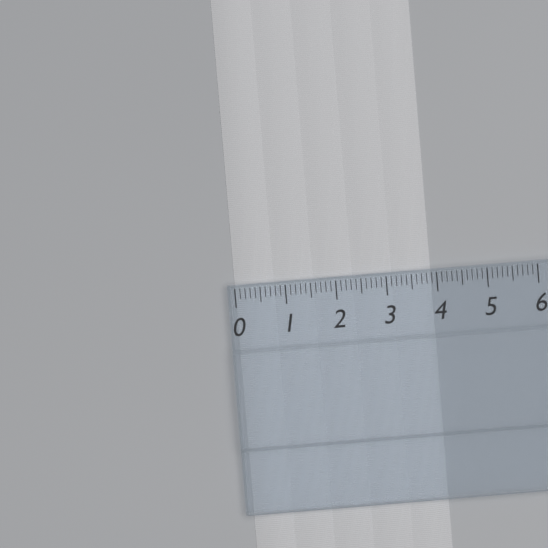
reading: 3.9 (no unit)
